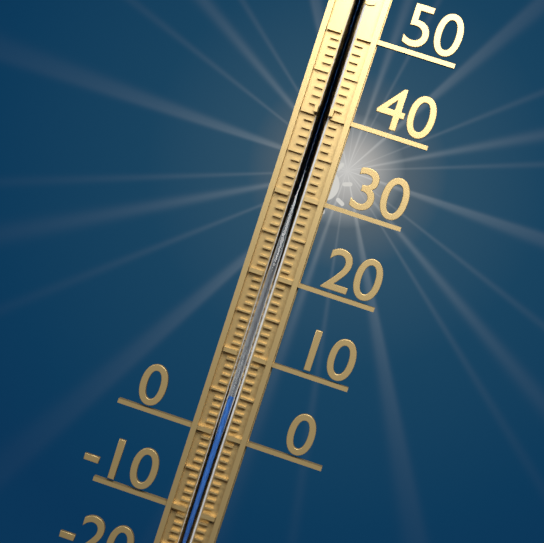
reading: 5 °C
